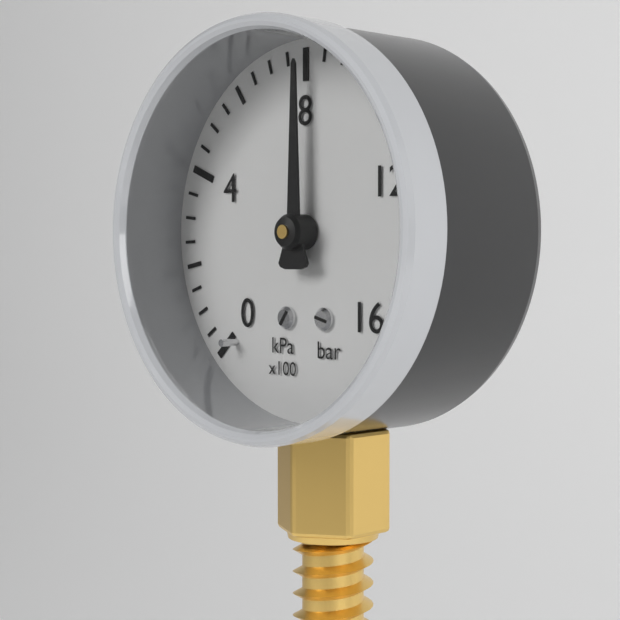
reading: 800 kPa
